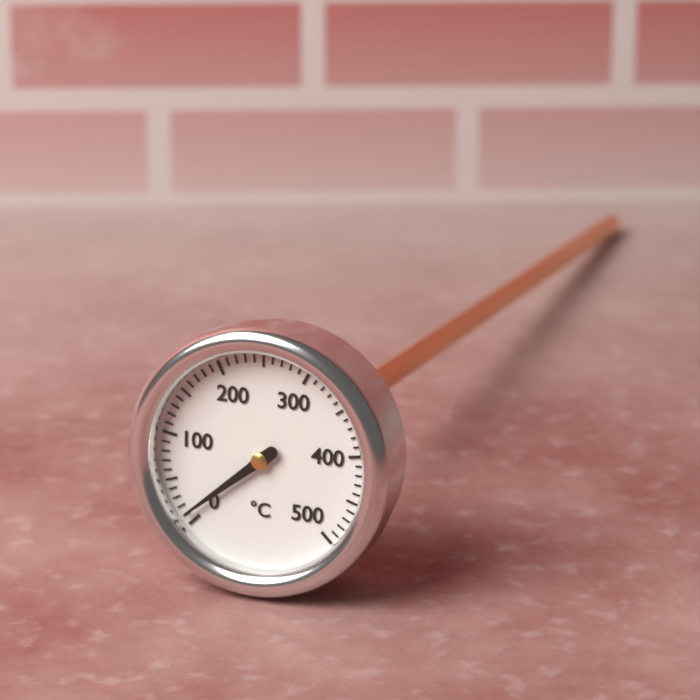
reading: 10 °C
